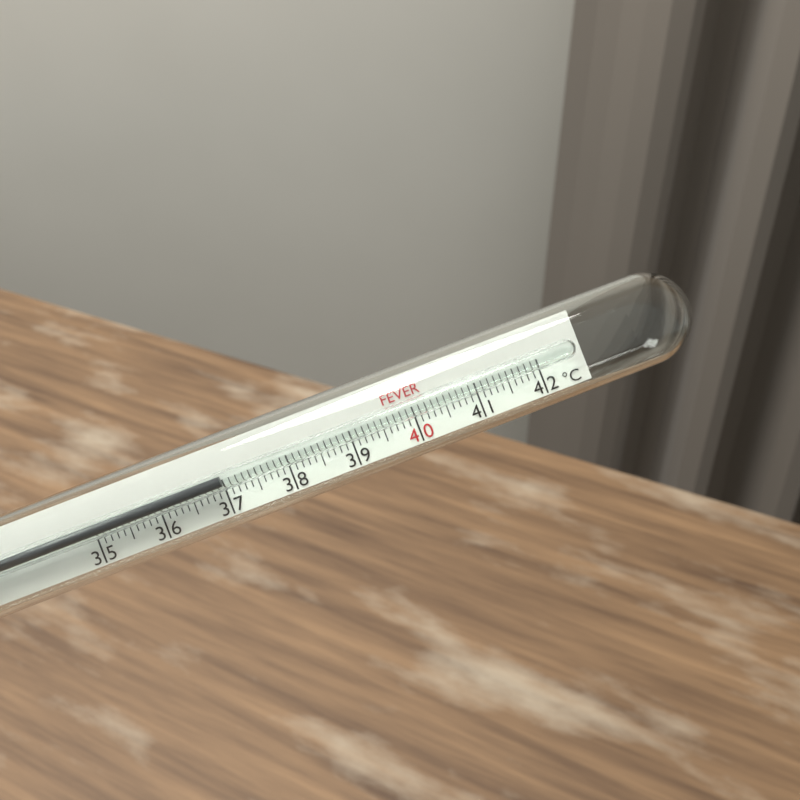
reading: 37.0 °C
